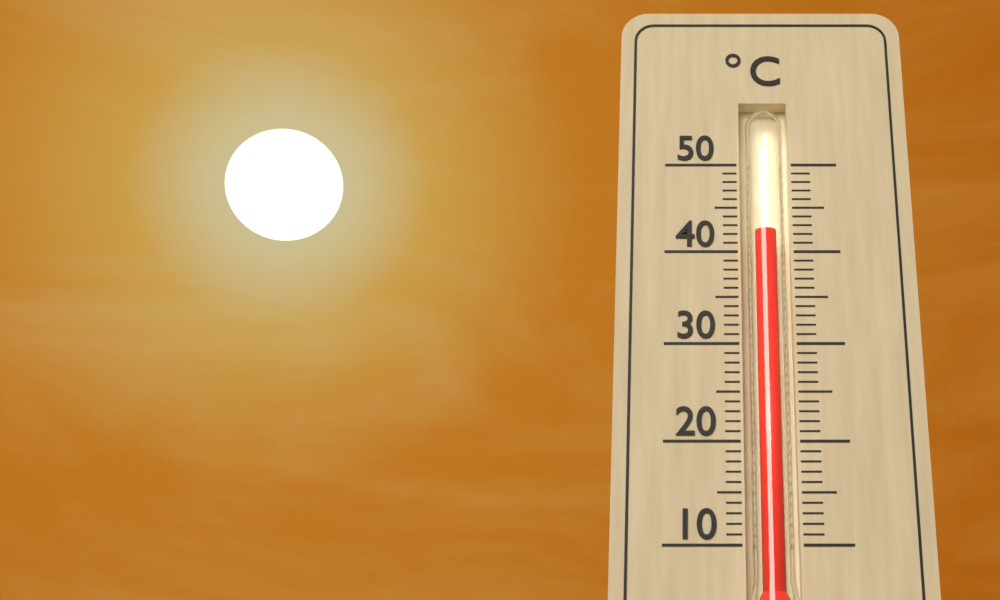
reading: 42 °C
